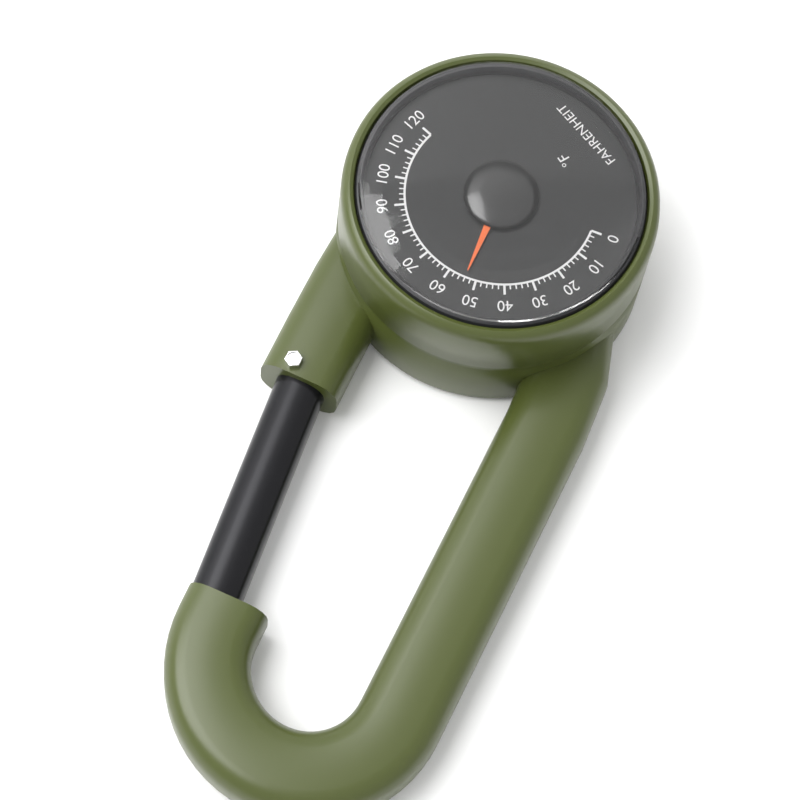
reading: 54 °F
